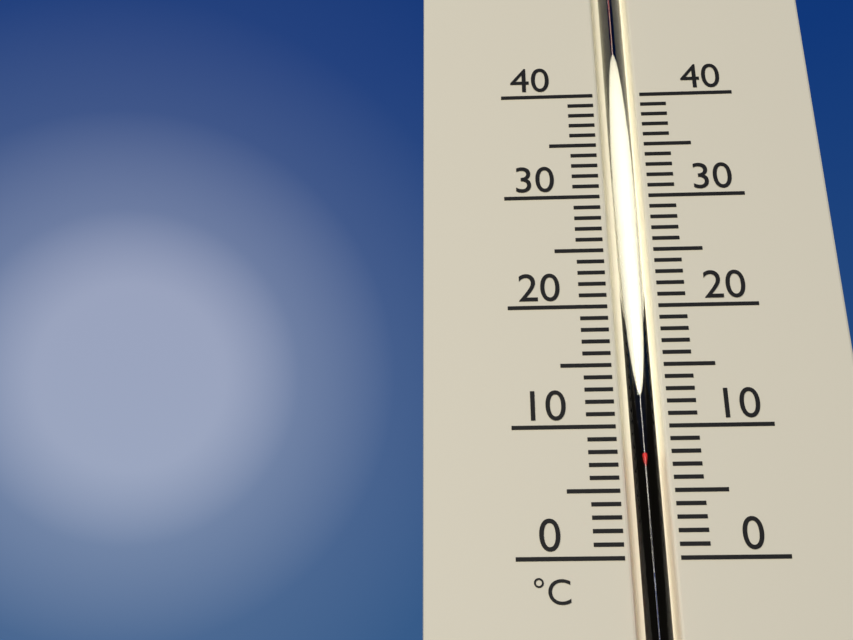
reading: 8 °C
